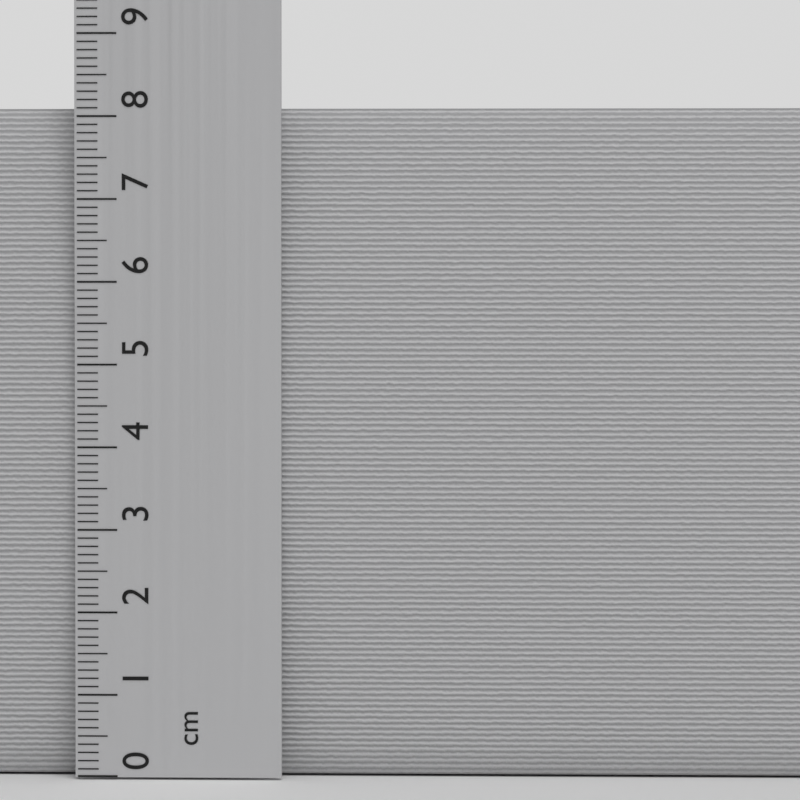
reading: 8.1 cm
